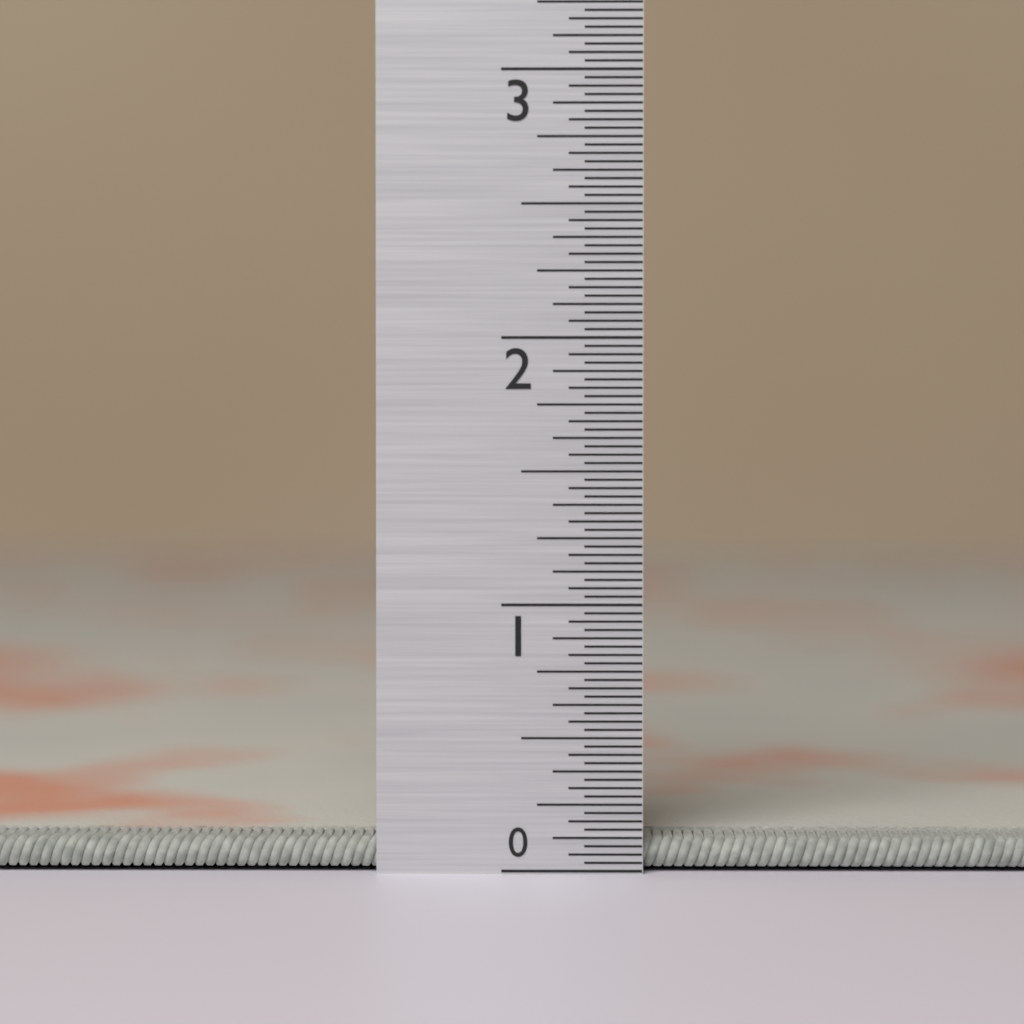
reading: 0.12500 in
